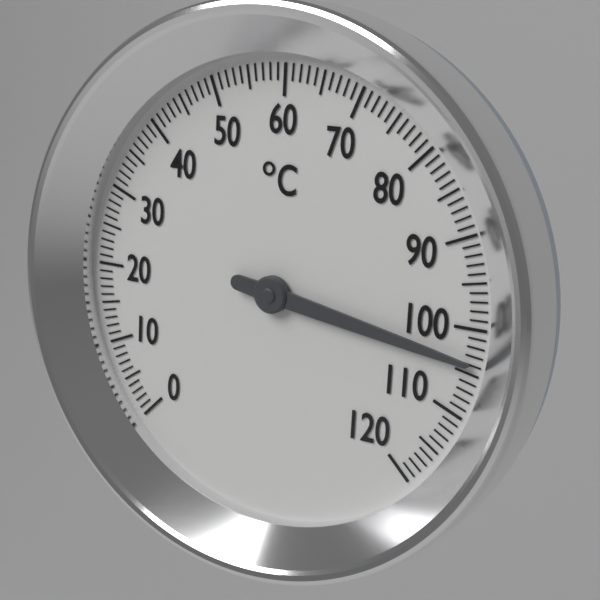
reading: 104 °C
